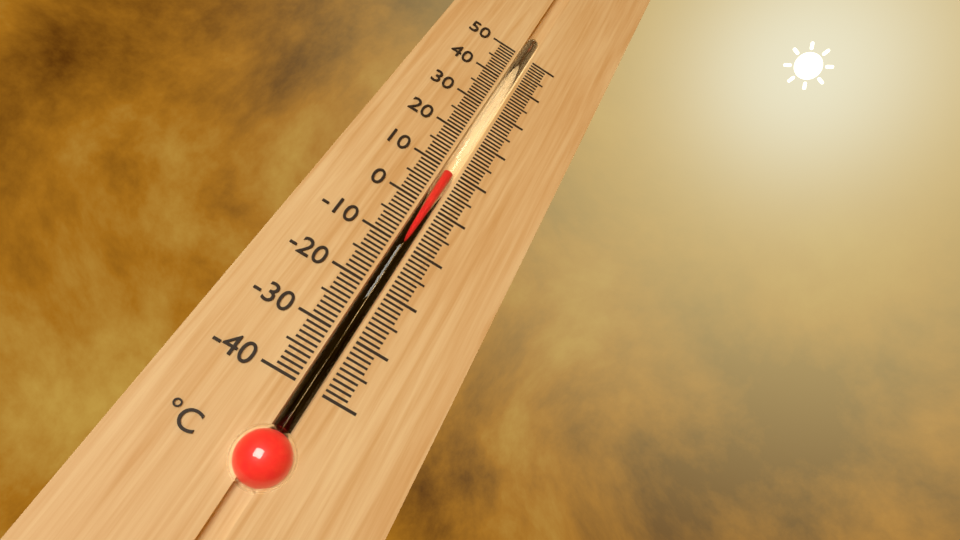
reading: 9 °C
